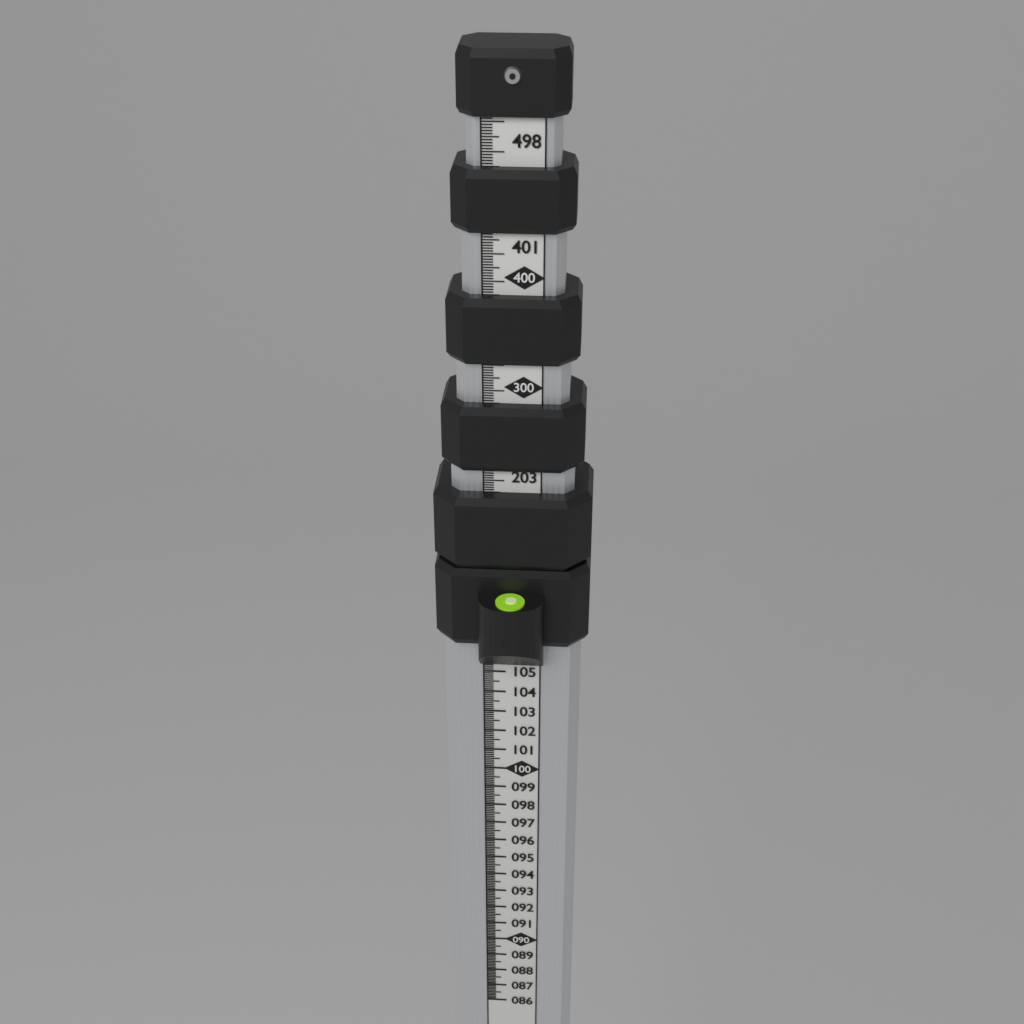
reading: 105.4 (no unit)
